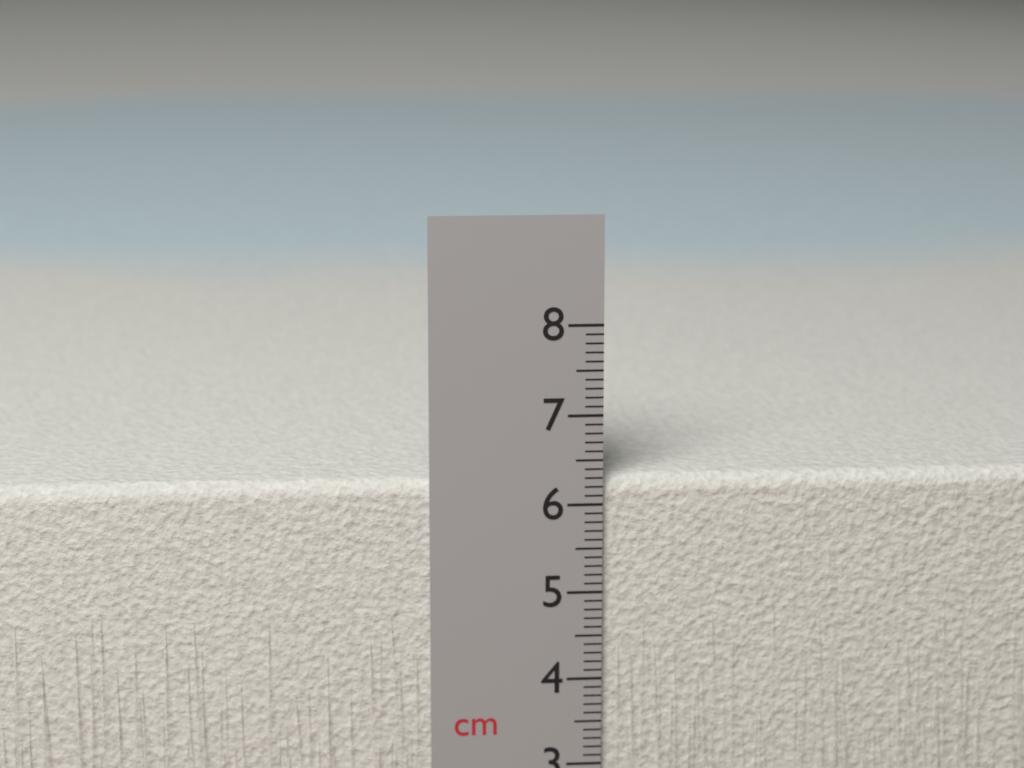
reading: 6.3 cm
